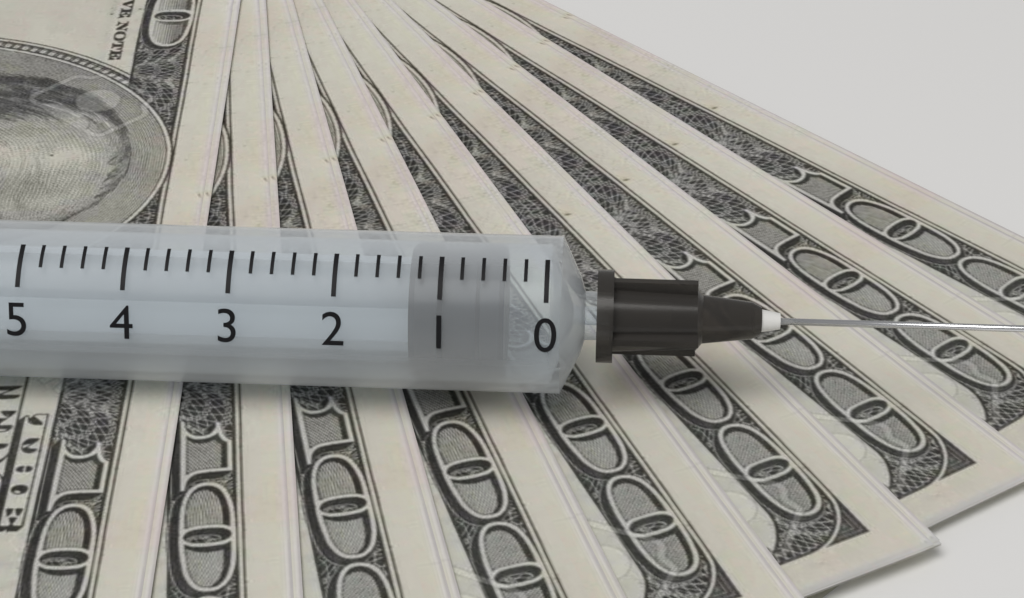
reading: 0.4 ml
